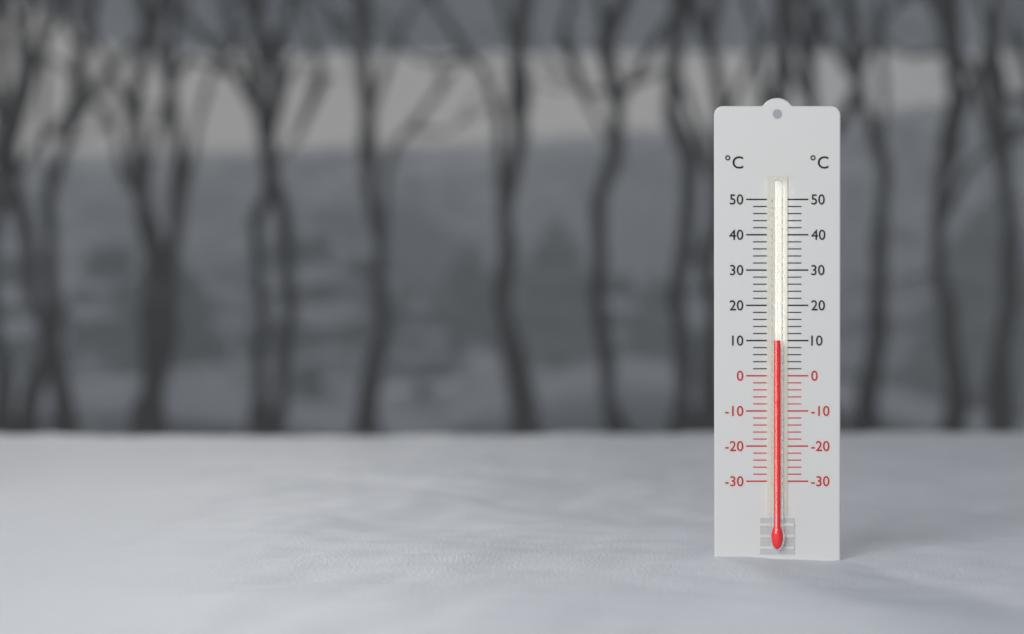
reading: 10 °C
